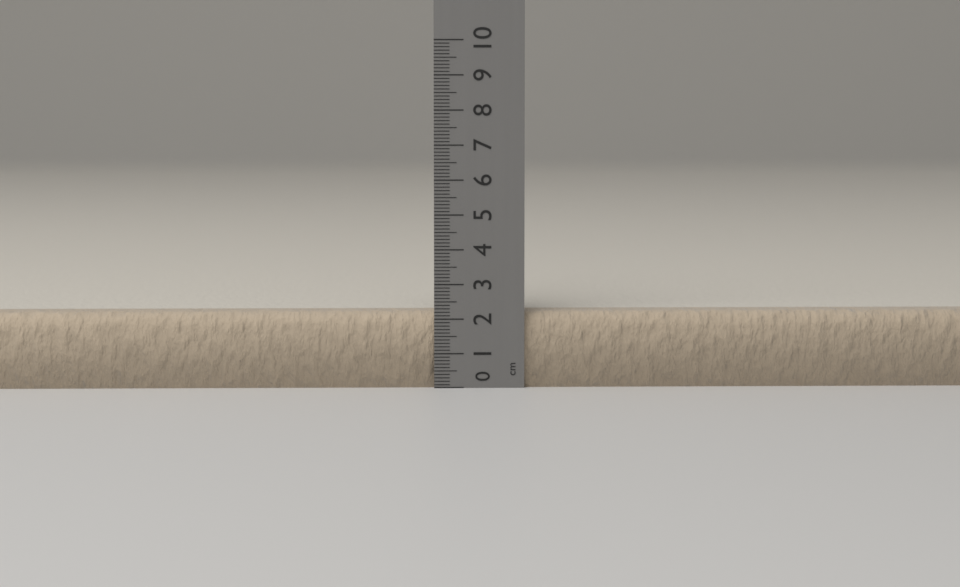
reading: 2.2 cm
